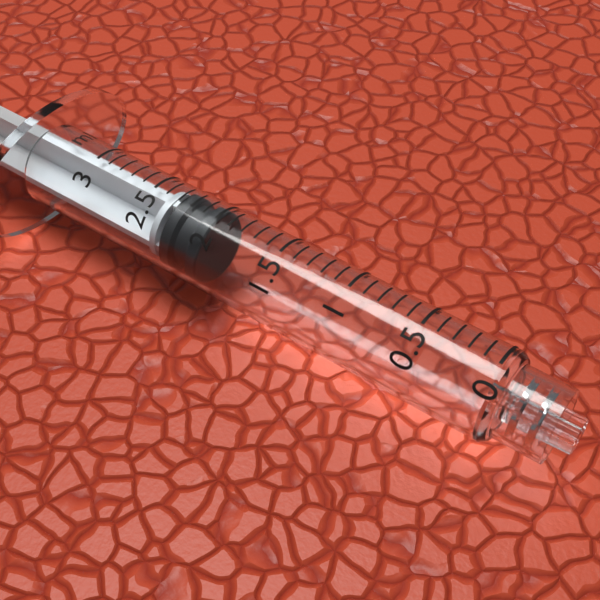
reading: 2.0 ml
